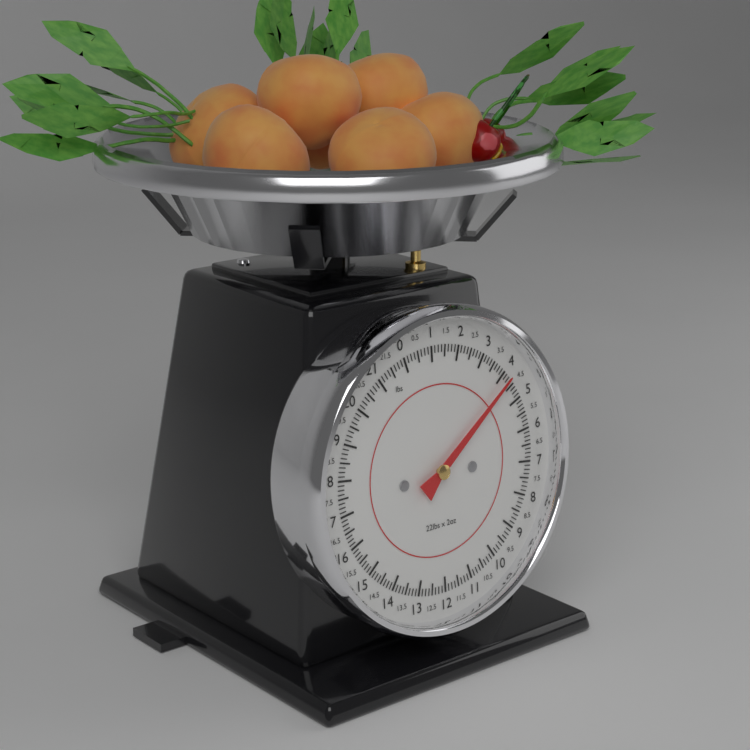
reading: 4.250 lbs
